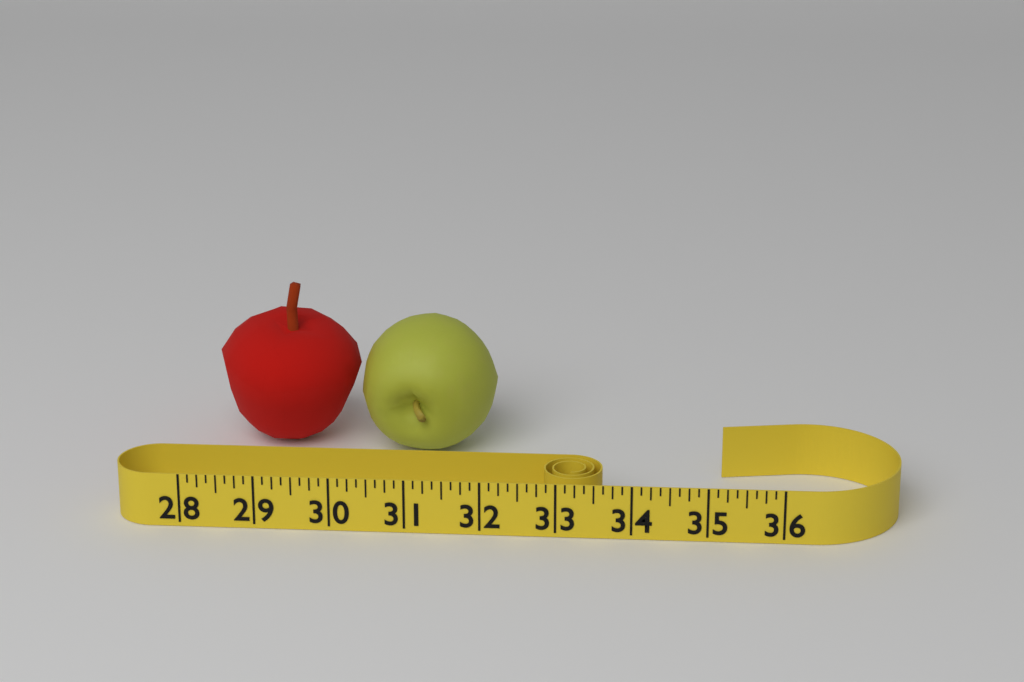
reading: 32.000 (no unit)
